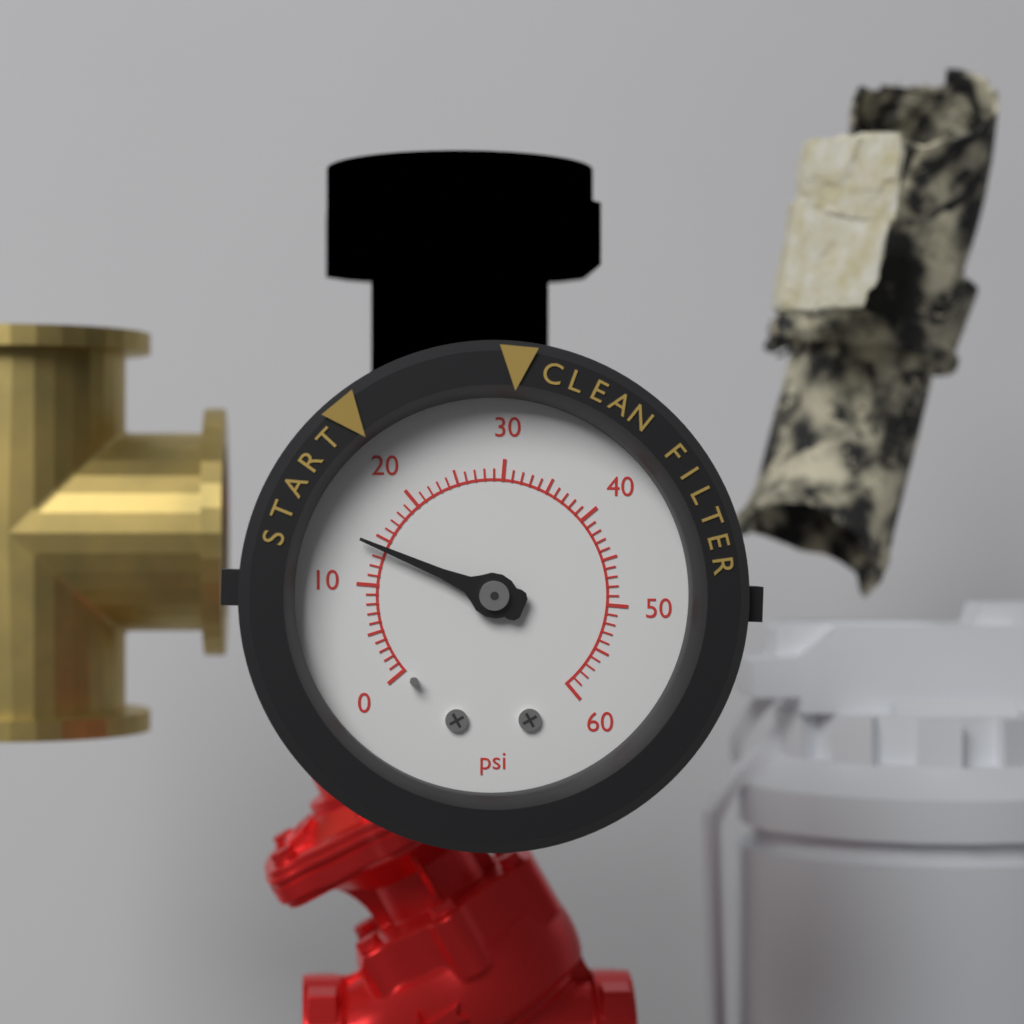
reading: 14 psi
